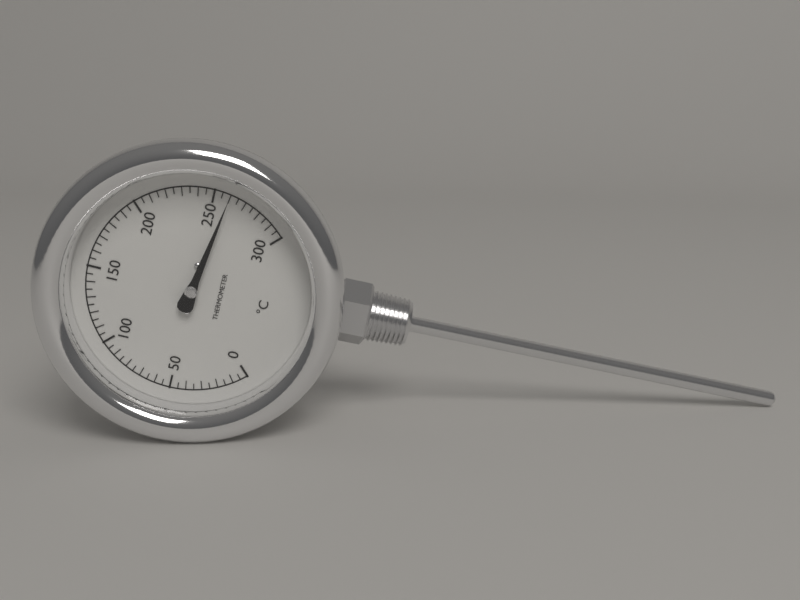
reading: 260 °C
